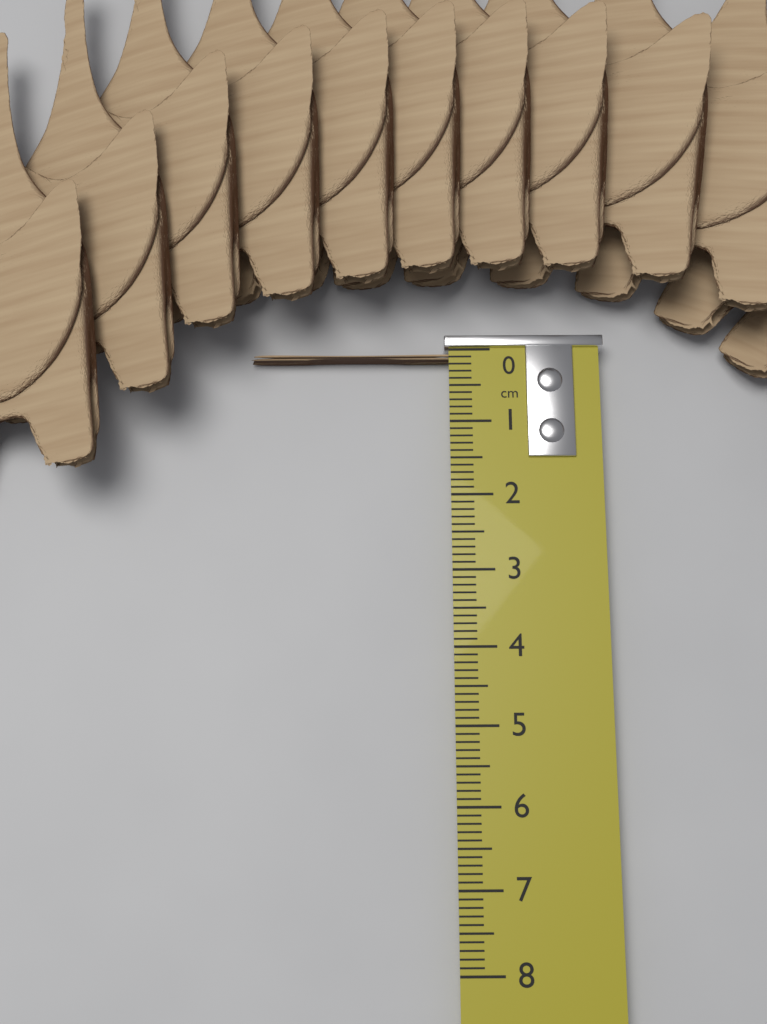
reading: 0.1 cm
